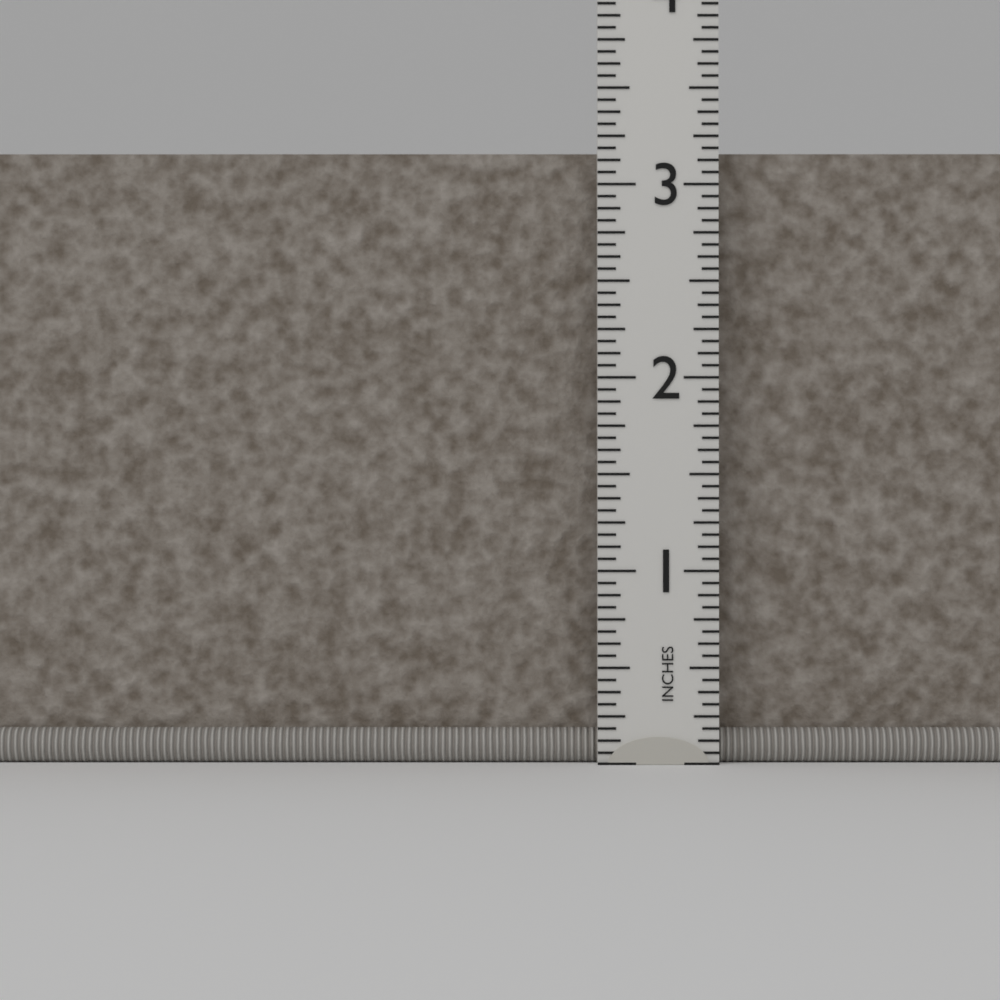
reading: 3.1875 in
